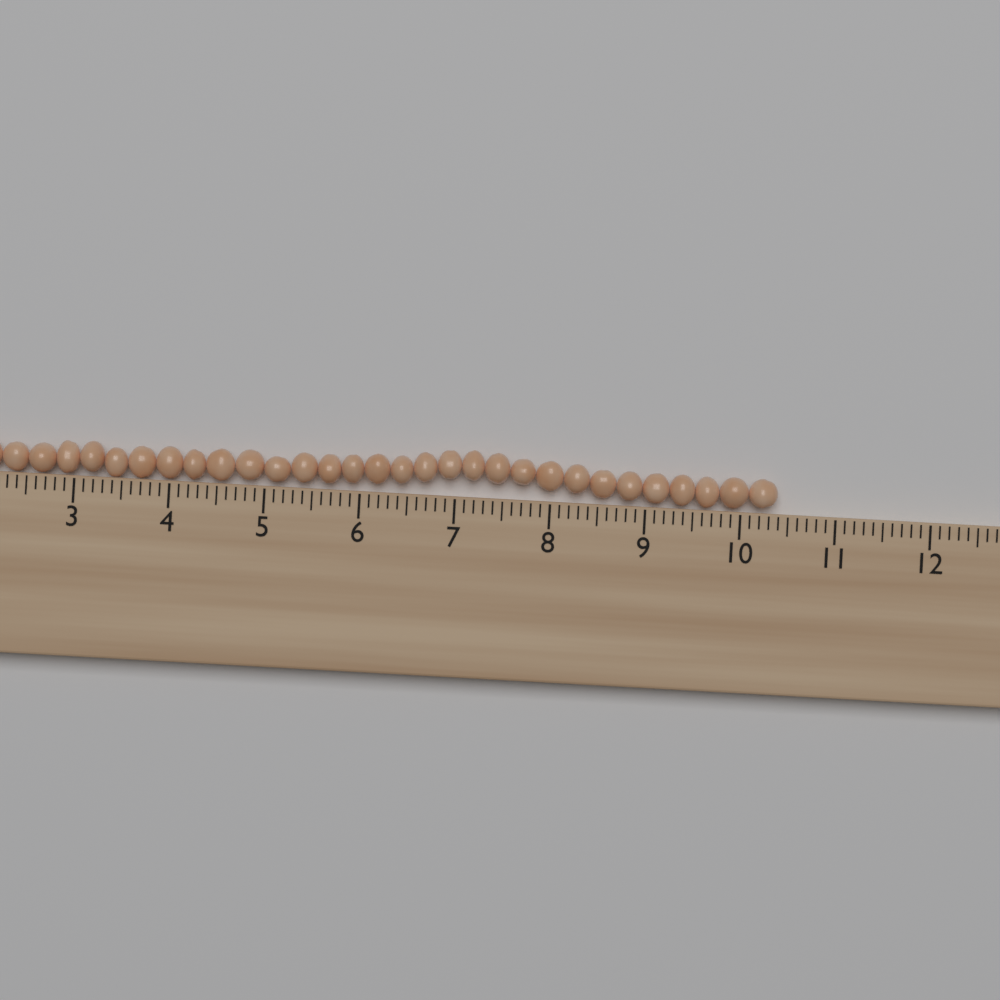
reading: 10.4 cm
